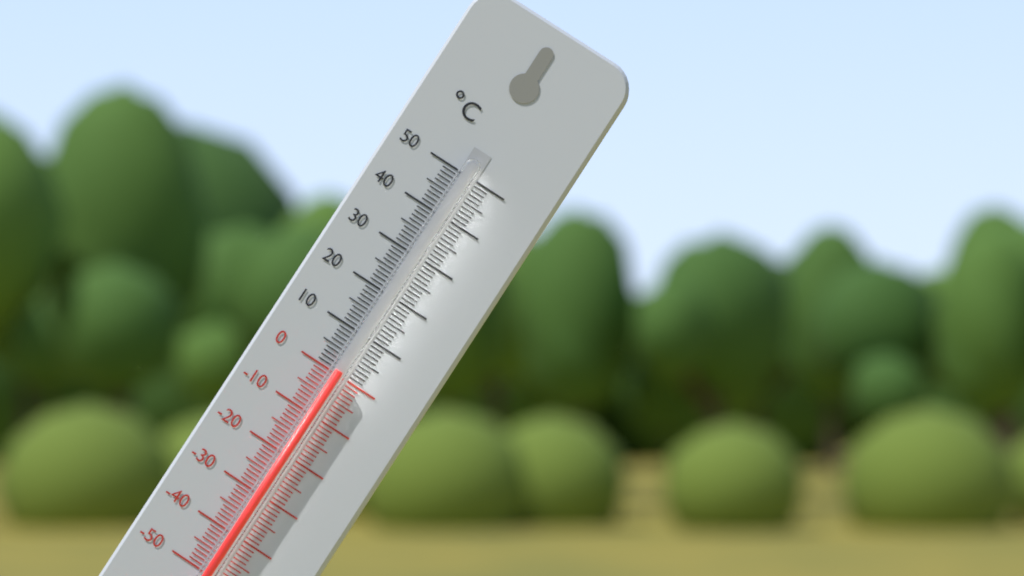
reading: 1 °C
